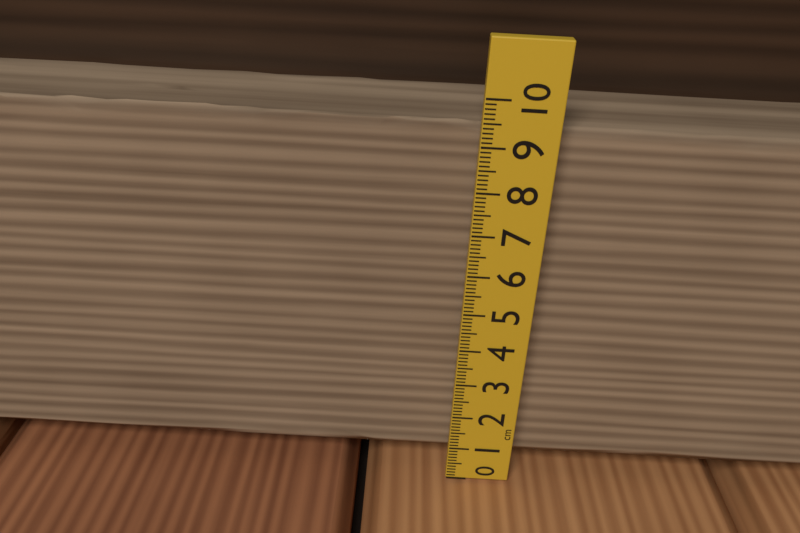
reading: 9.7 cm
